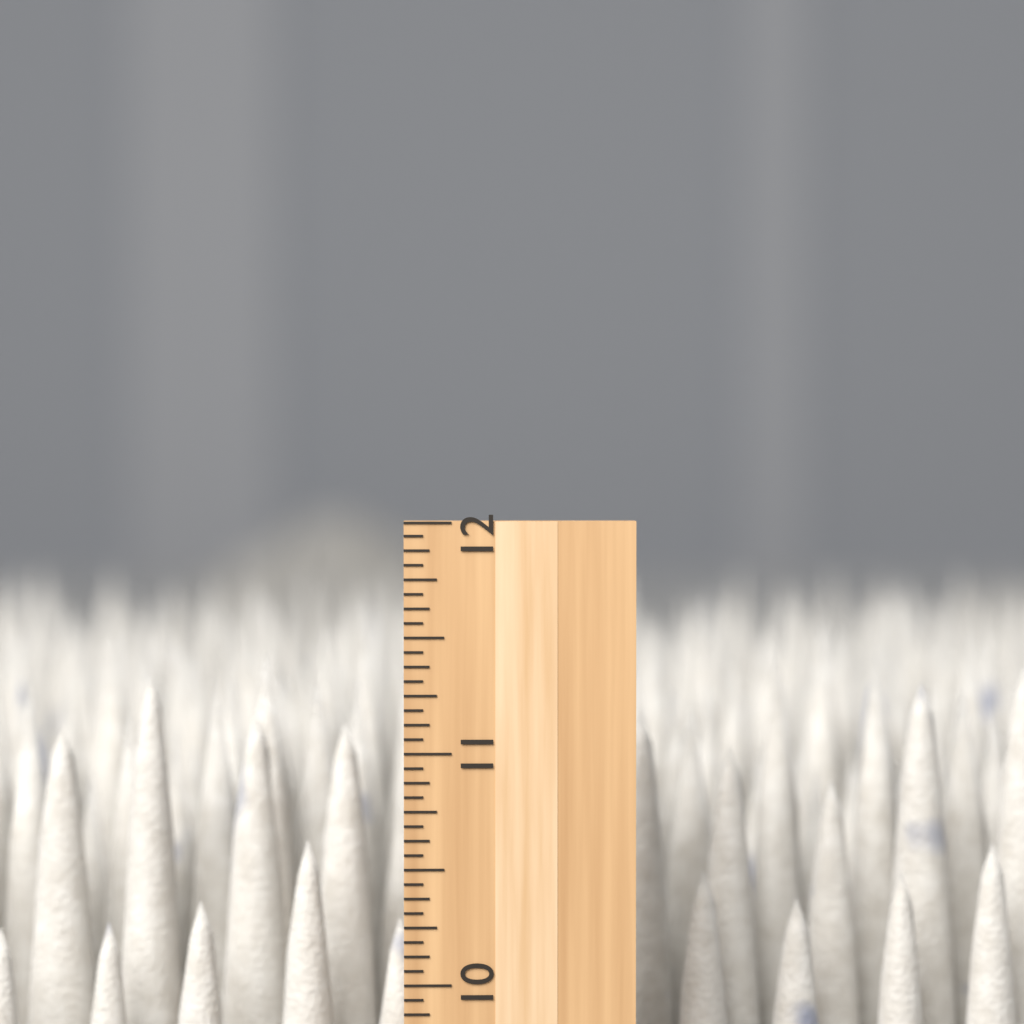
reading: 11.3750 inch
